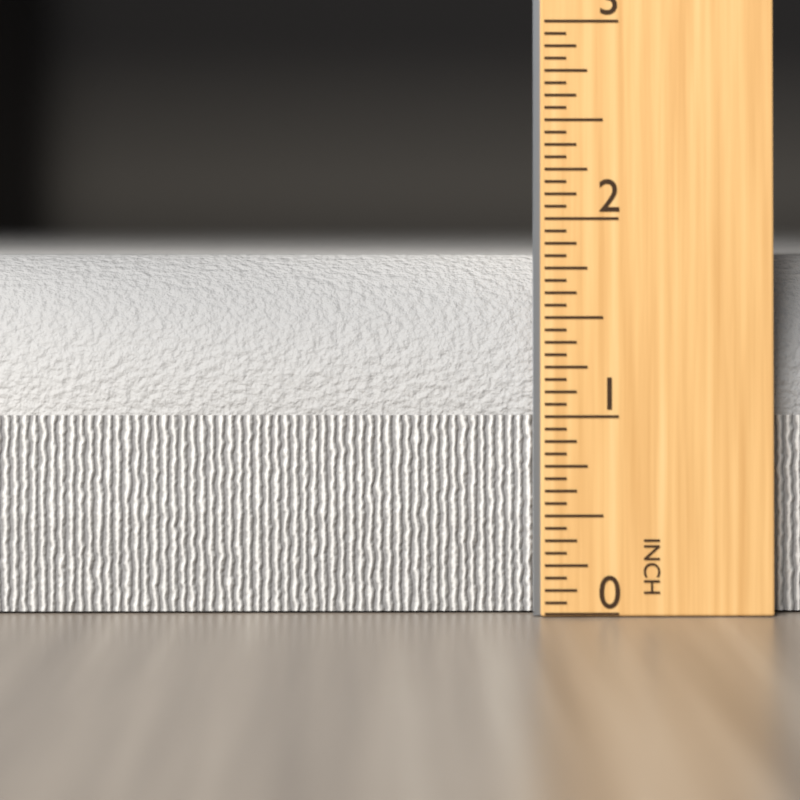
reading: 1.8125 in
